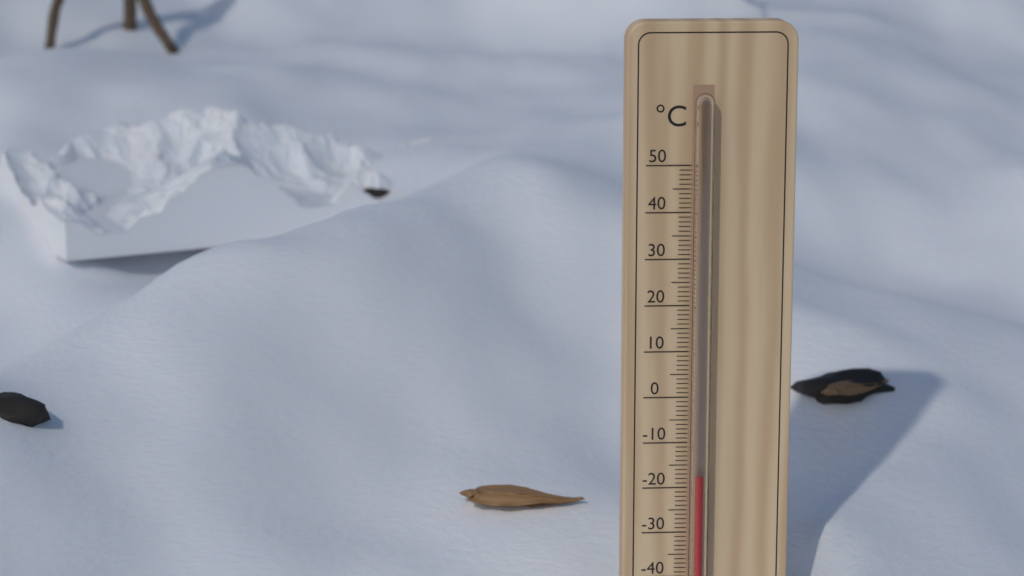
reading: -17 °C
